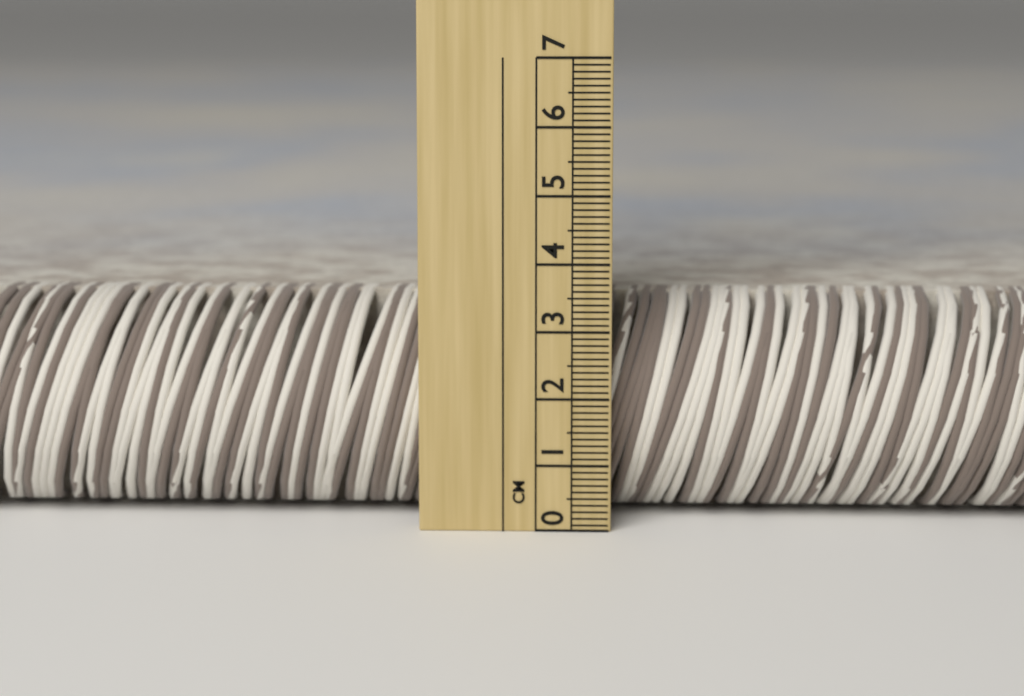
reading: 3.4 cm
